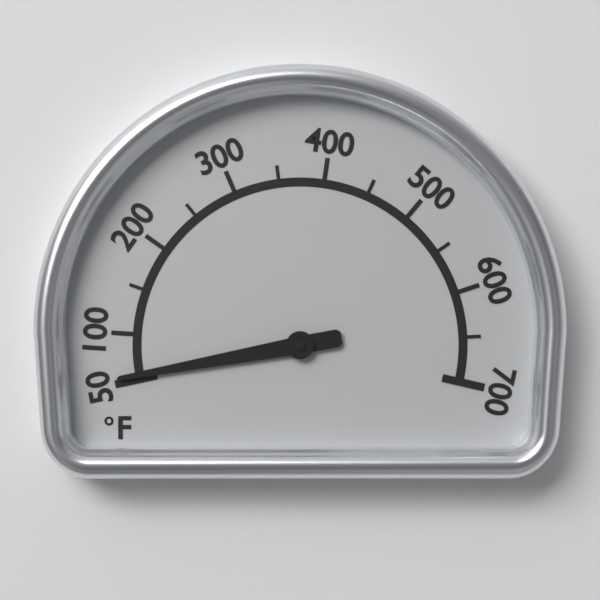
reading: 55 °F
